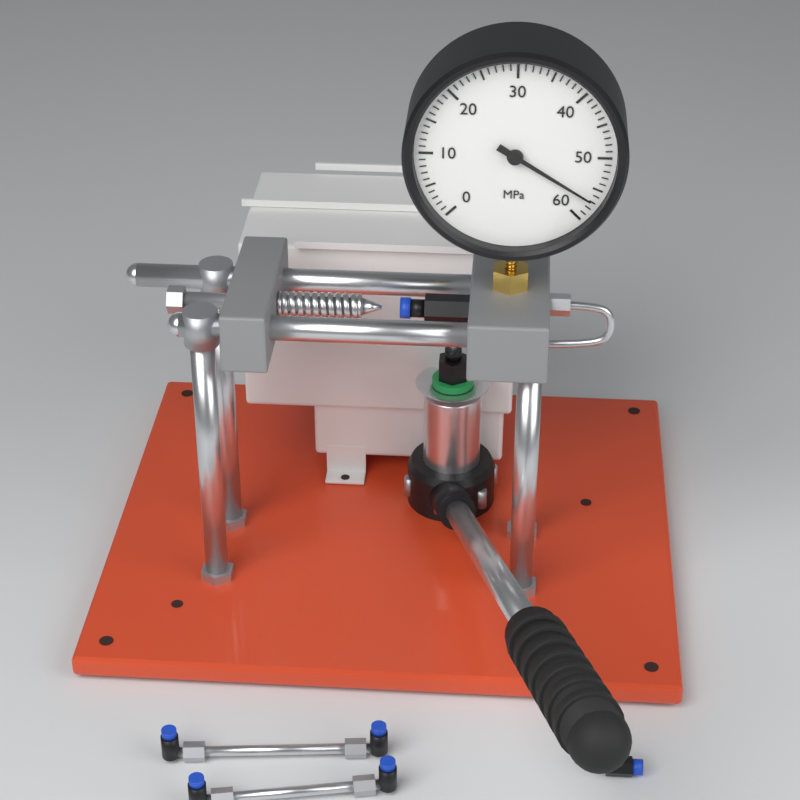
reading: 57 MPa
